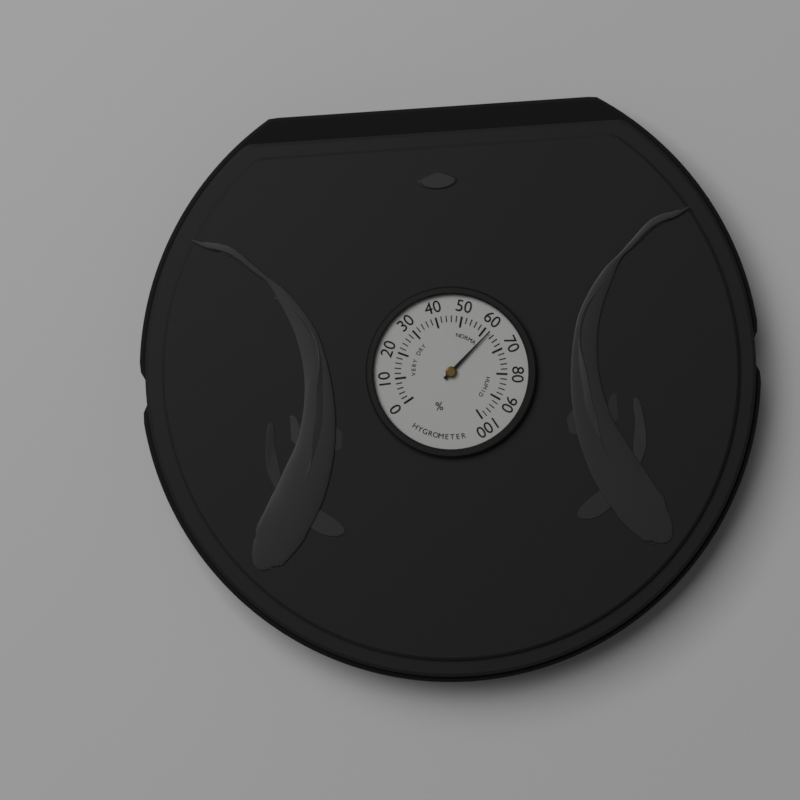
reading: 62 %
